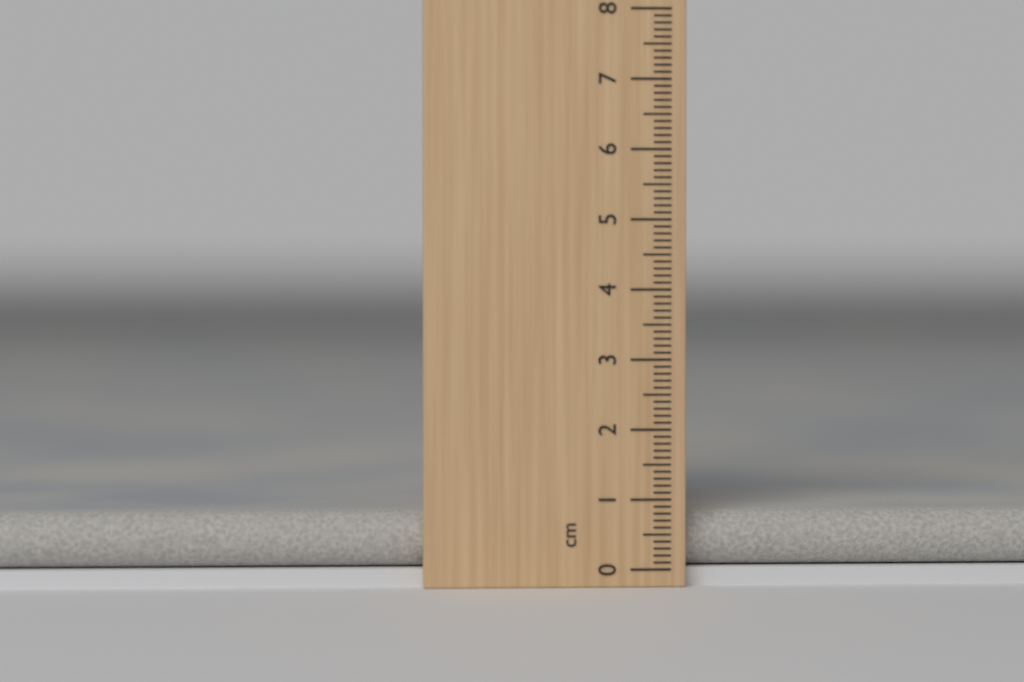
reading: 0.8 cm
